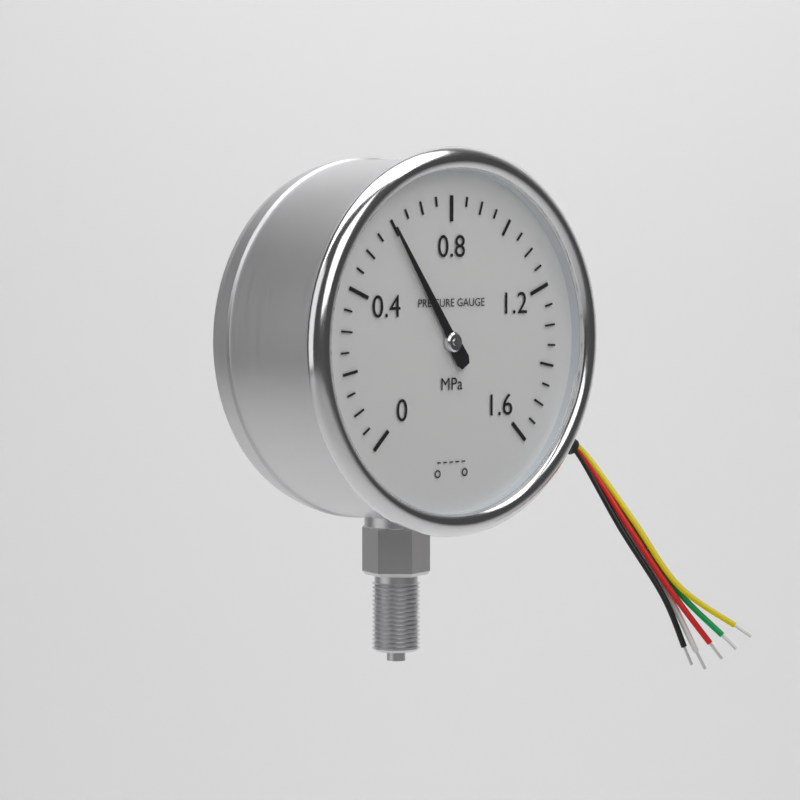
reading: 0.60 MPa
